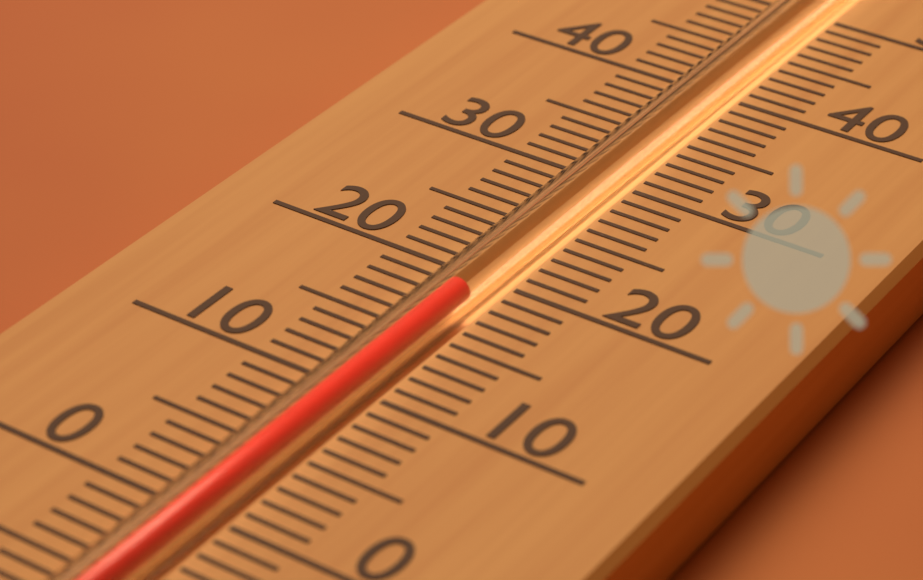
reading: 18 (no unit)
